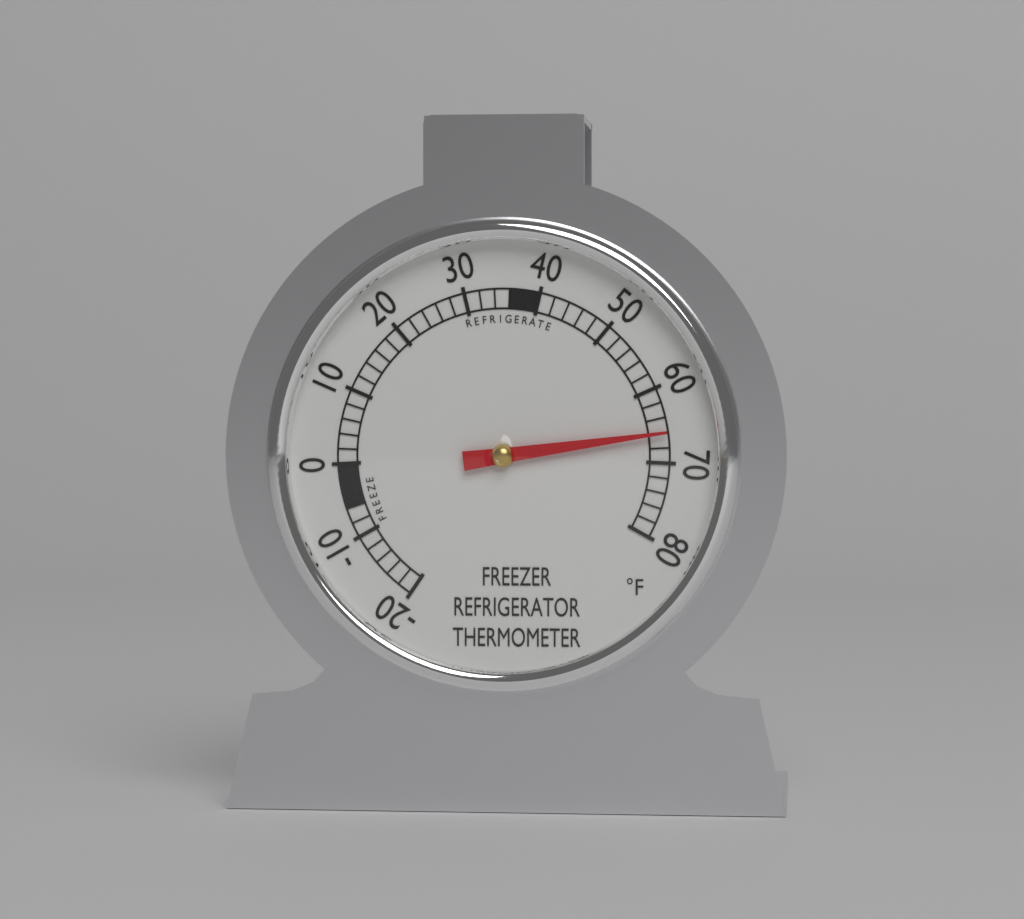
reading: 66 °F
